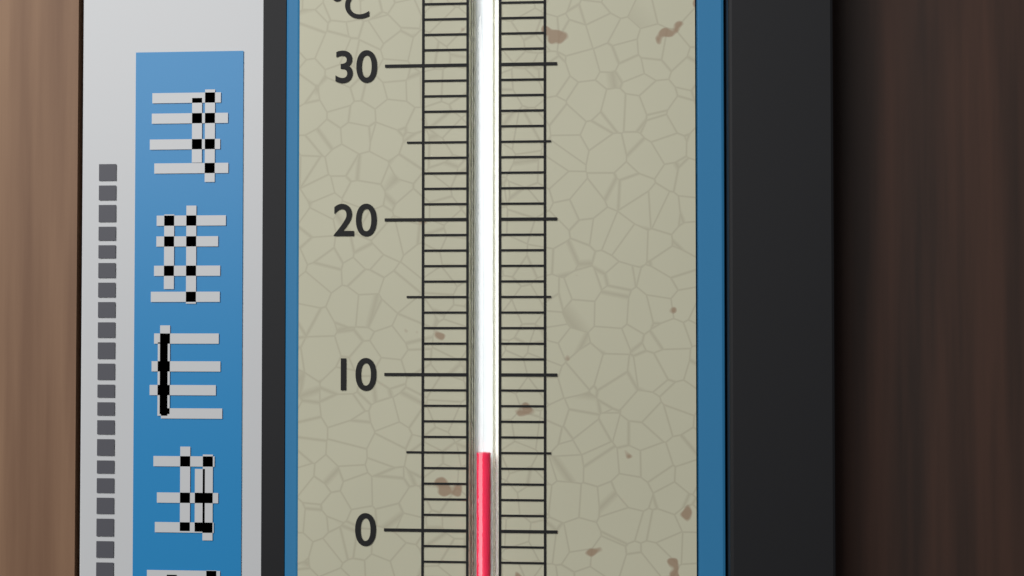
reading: 5 °C
